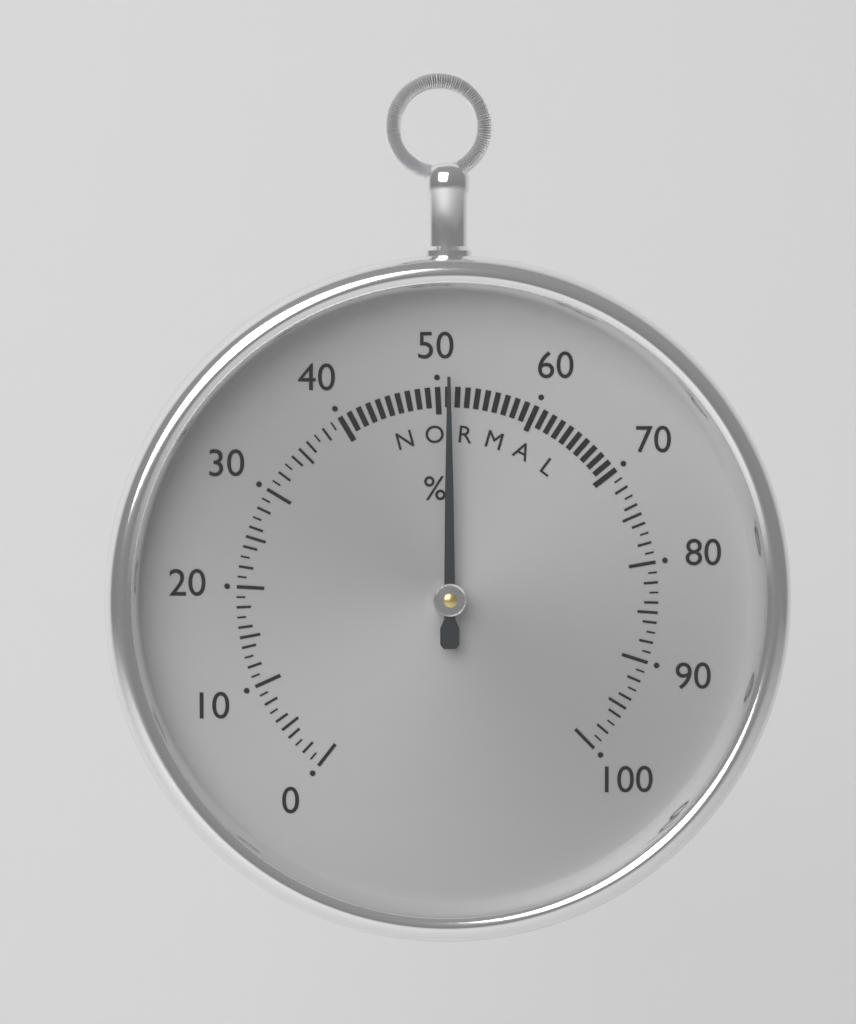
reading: 51 %
